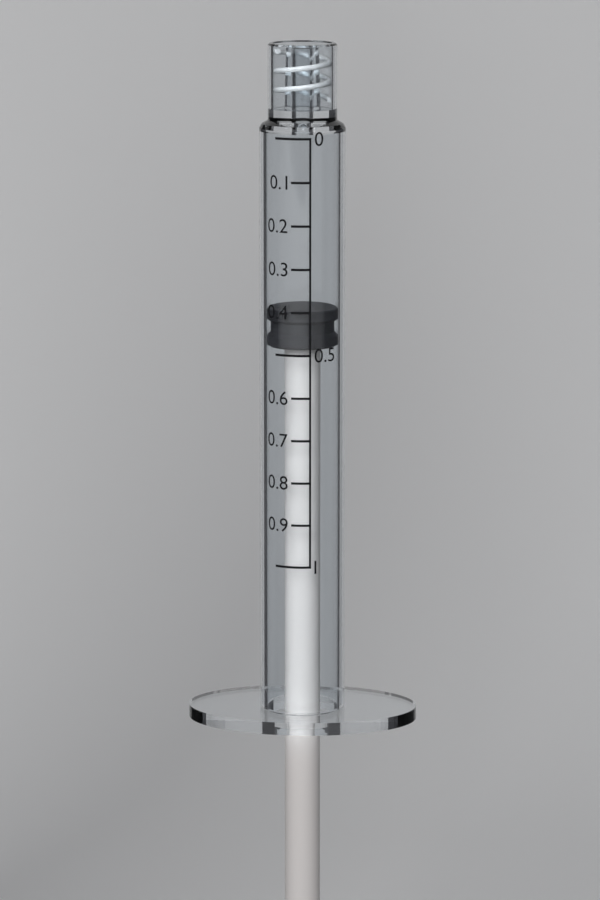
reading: 0.4 (no unit)
